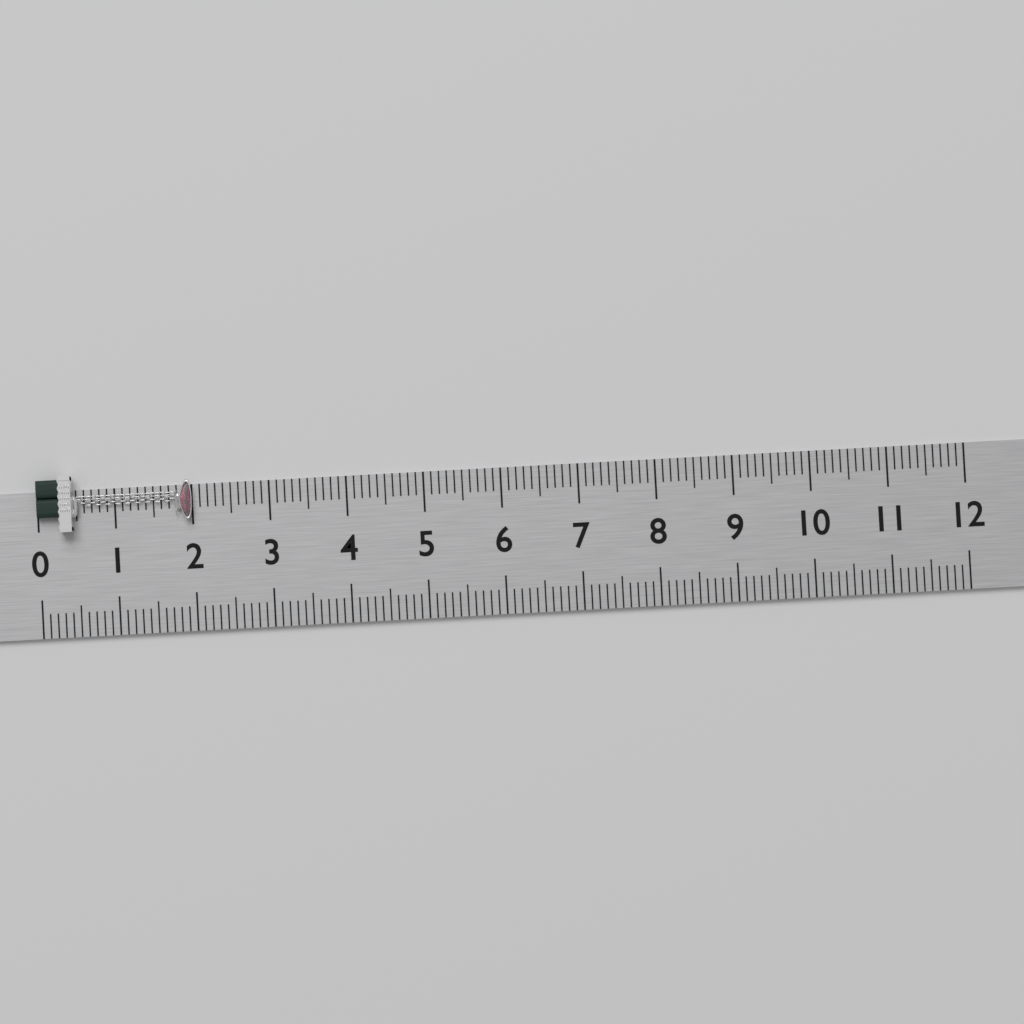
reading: 2.0 (no unit)
